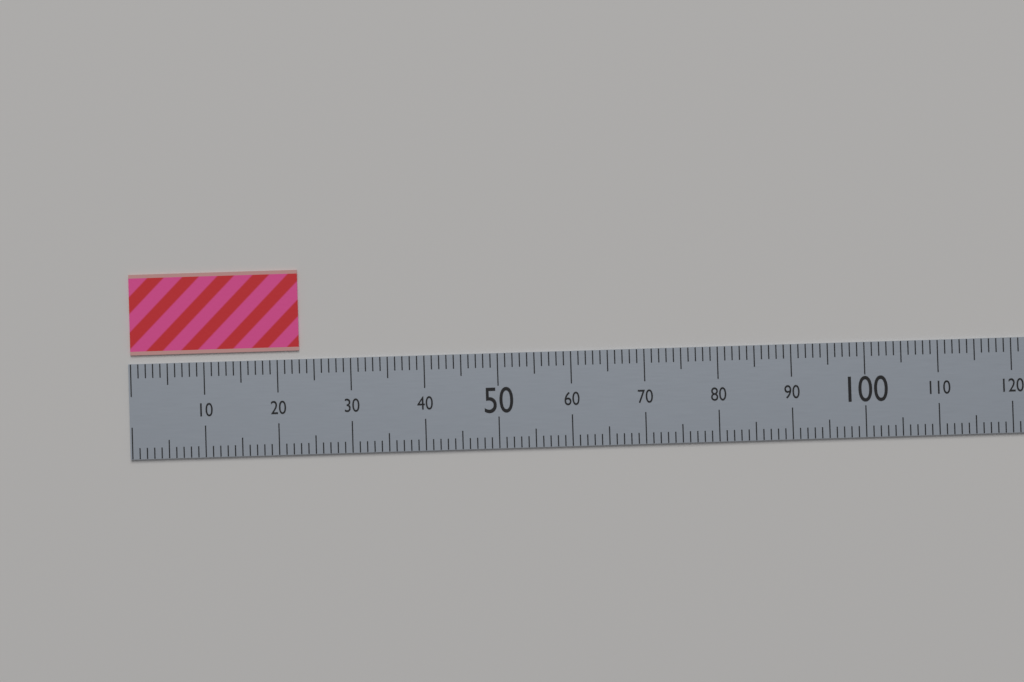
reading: 23 (no unit)
